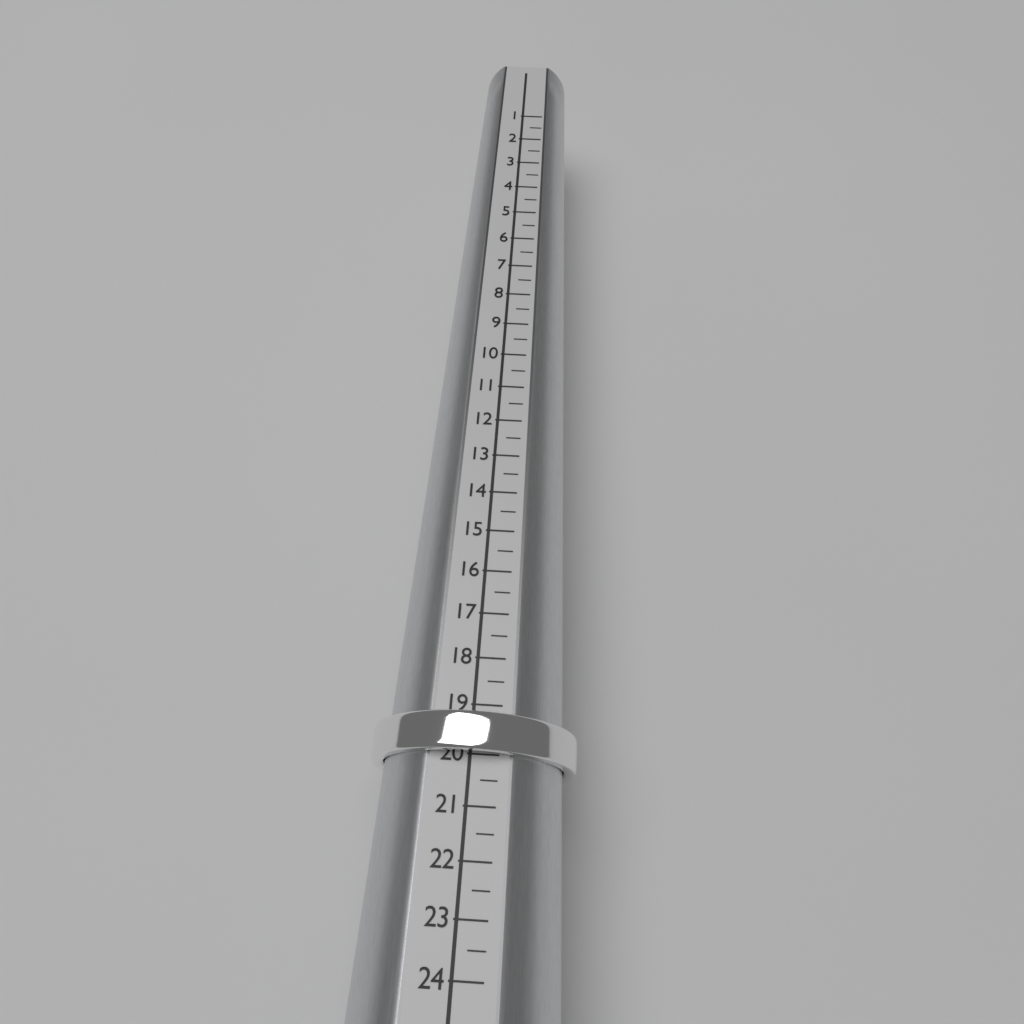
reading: 20.0 (no unit)
